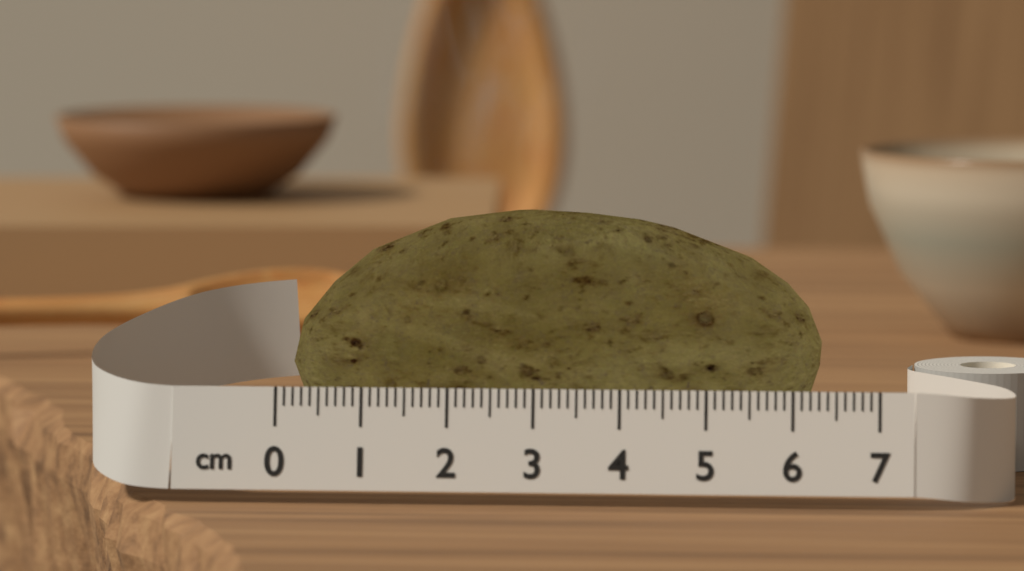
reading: 6.3 cm
